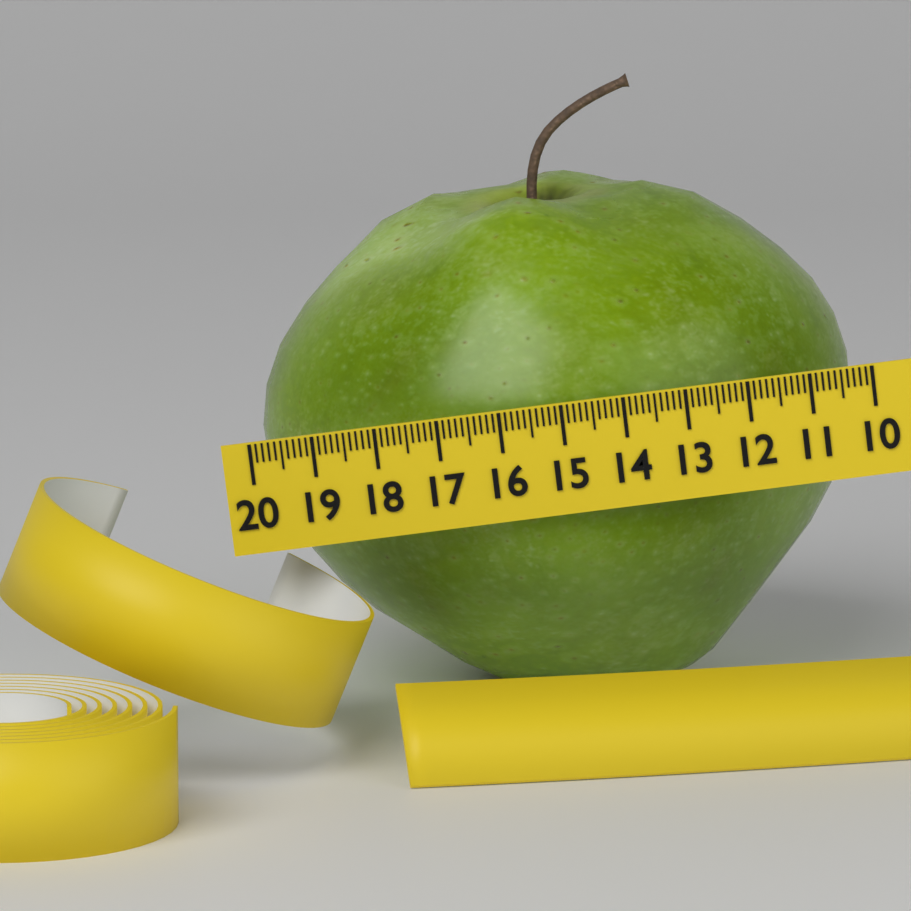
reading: 19.8 (no unit)
